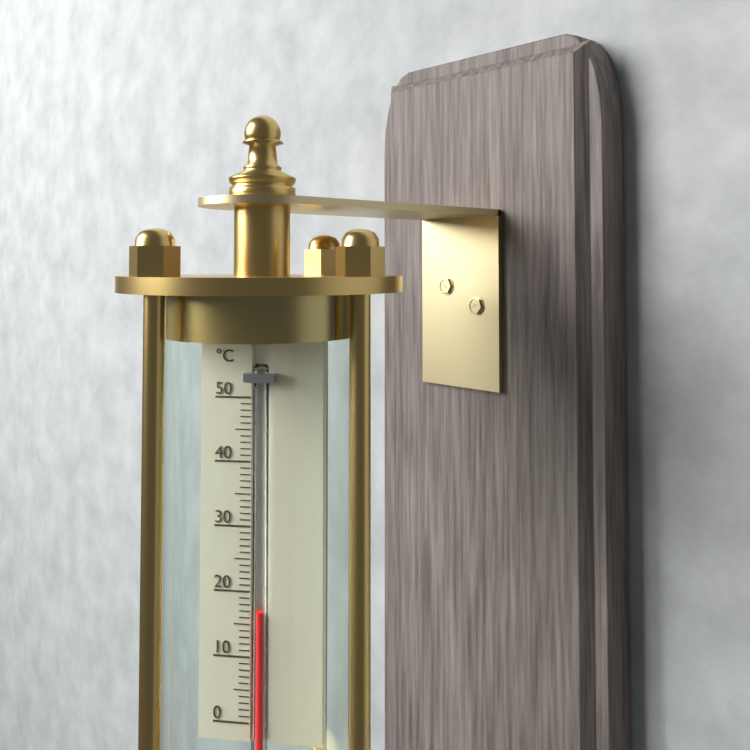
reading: 17 °C
